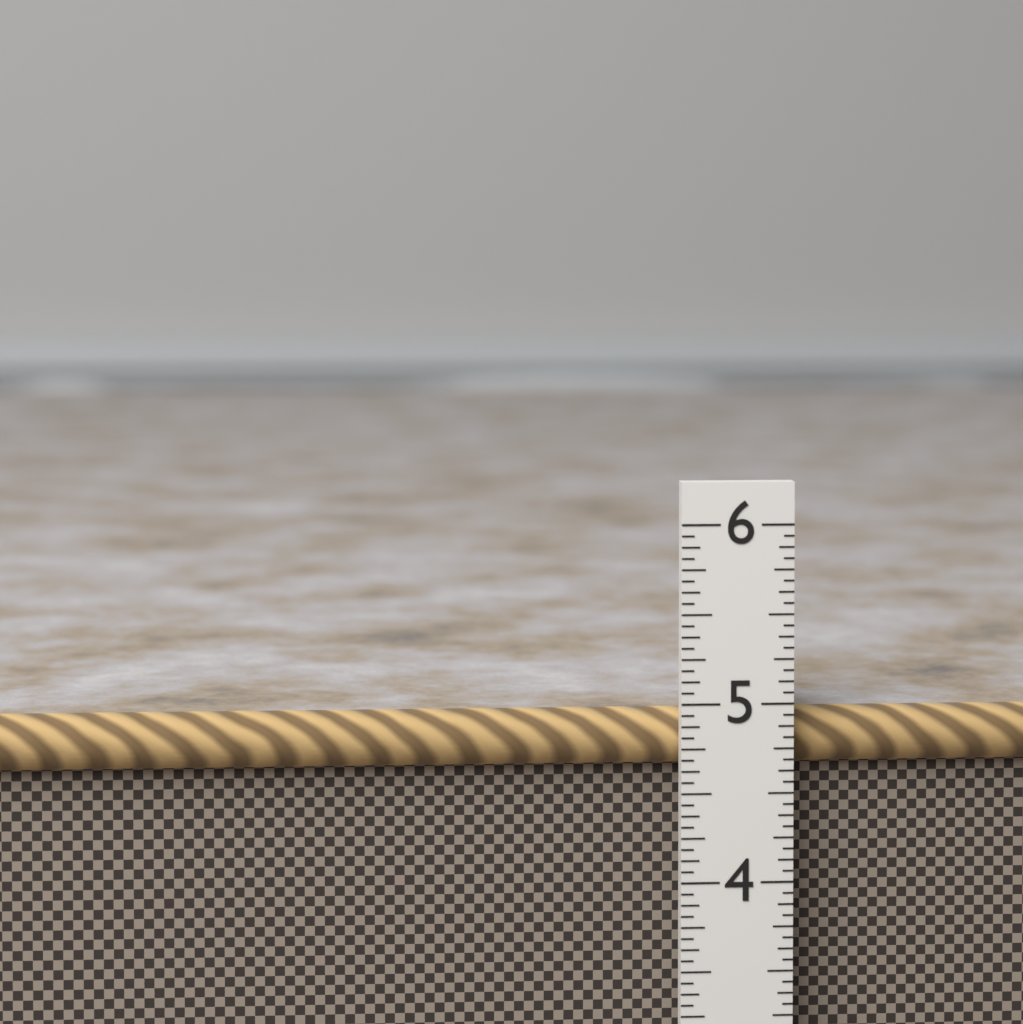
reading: 4.9375 in
